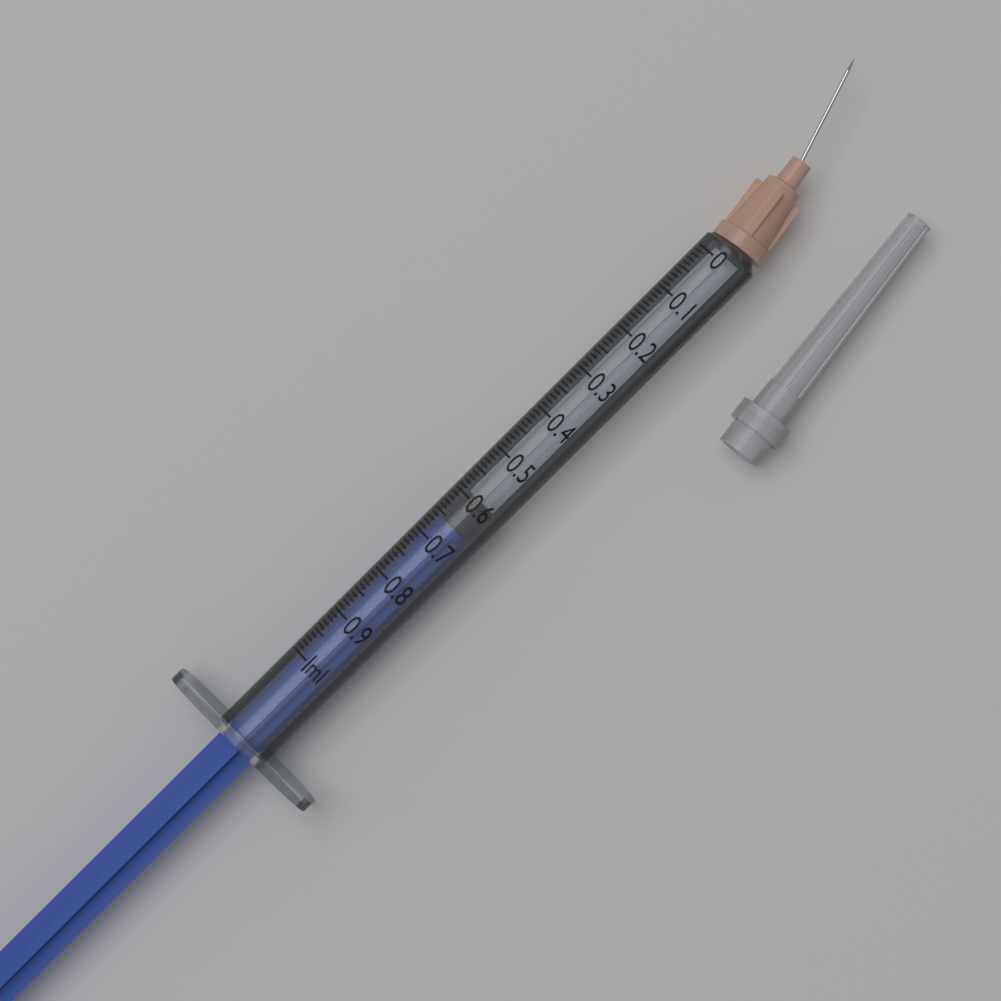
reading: 0.59 ml
